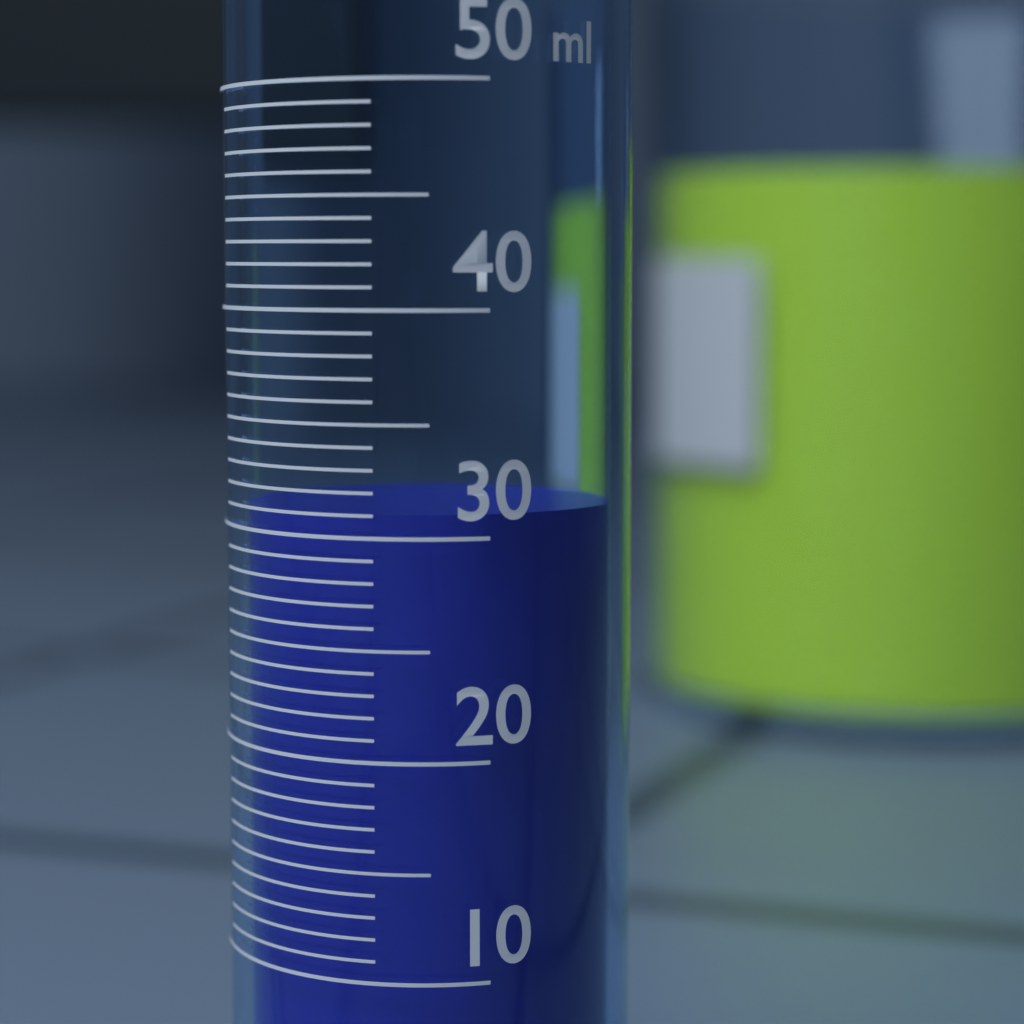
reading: 31 ml
